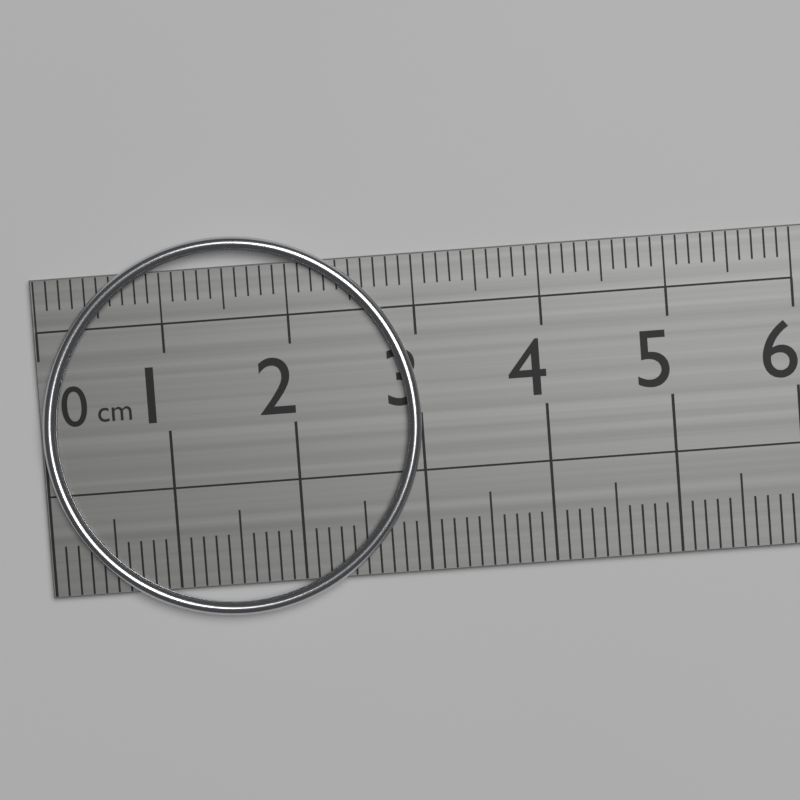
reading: 3.0 cm
